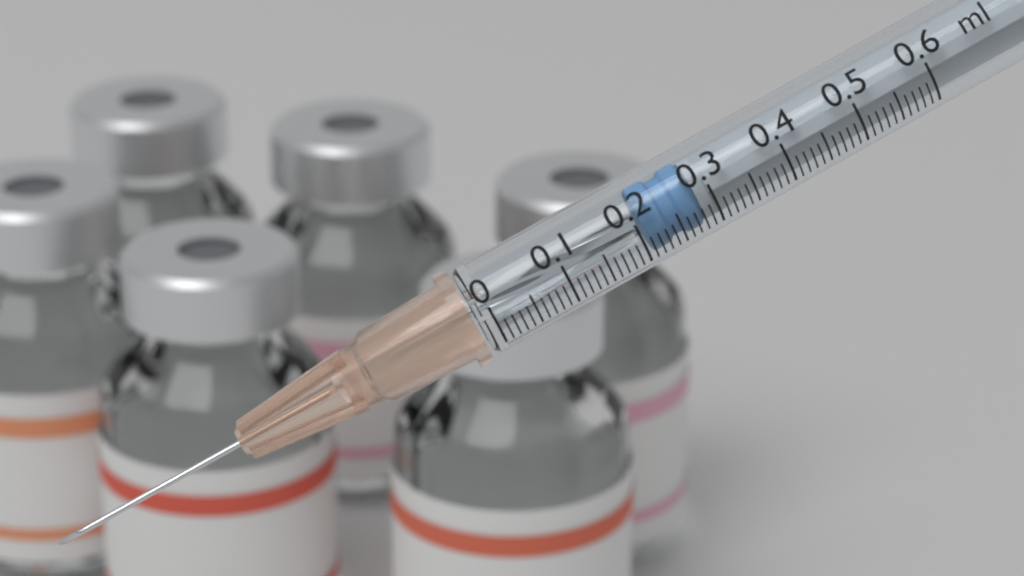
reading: 0.21 ml
